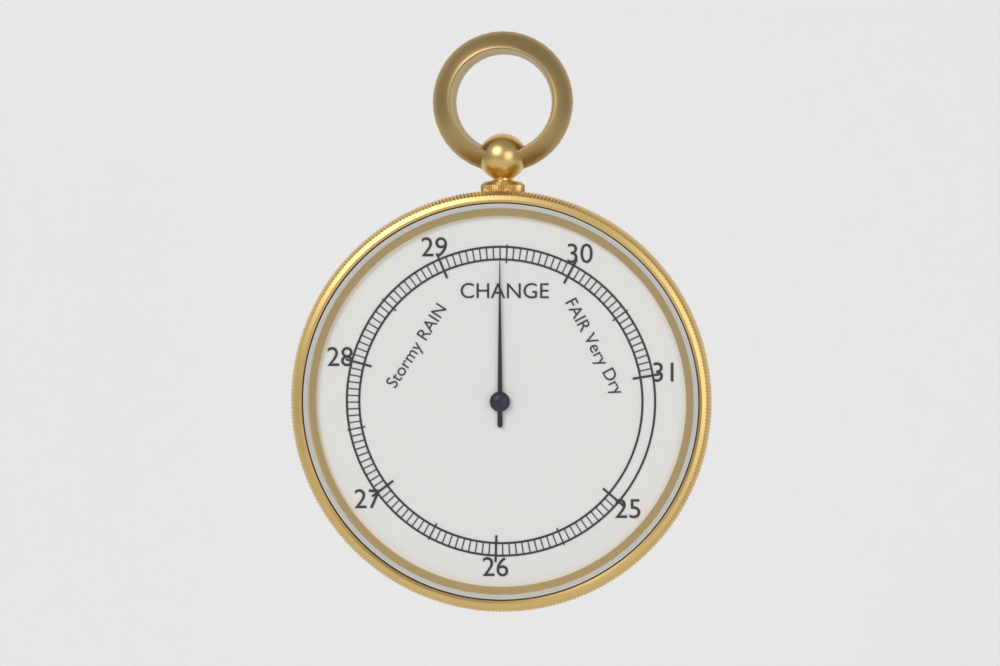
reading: 29.45 inHg
